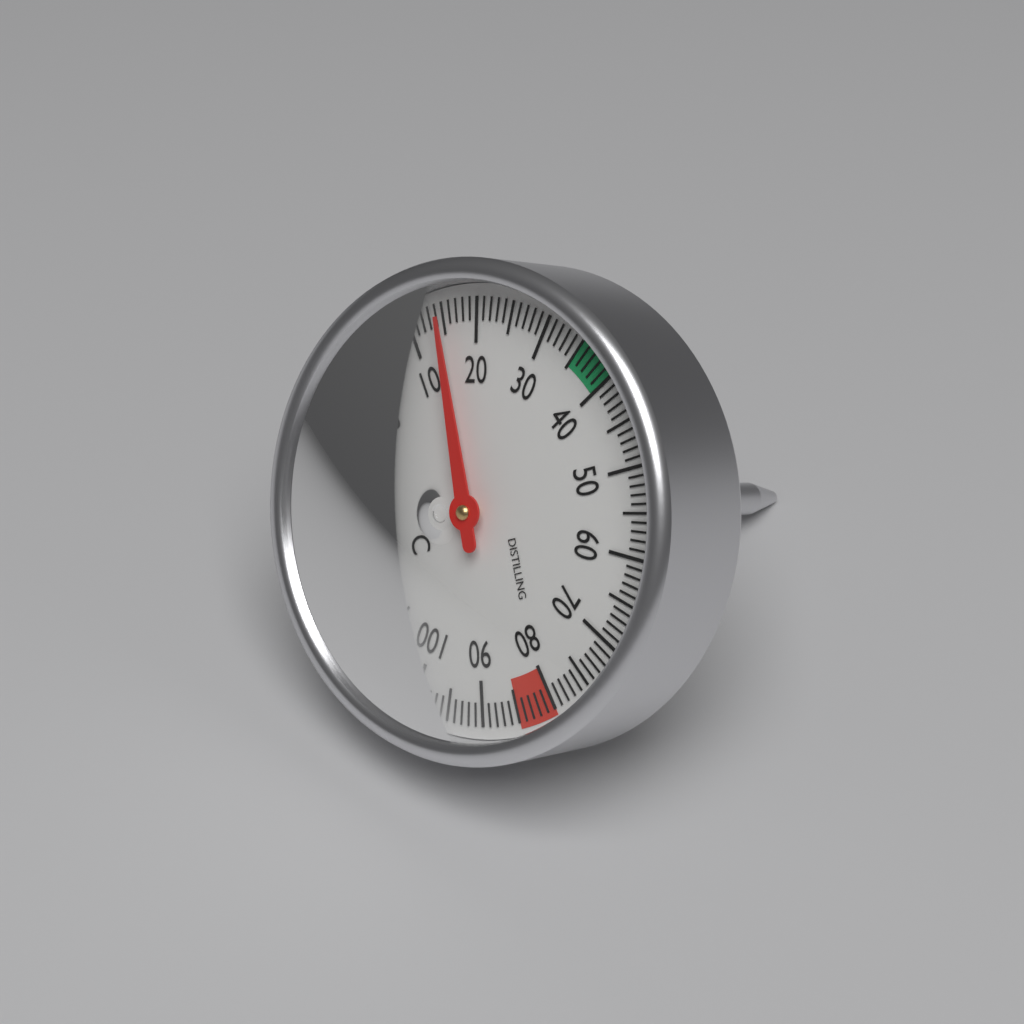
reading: 15 °C
